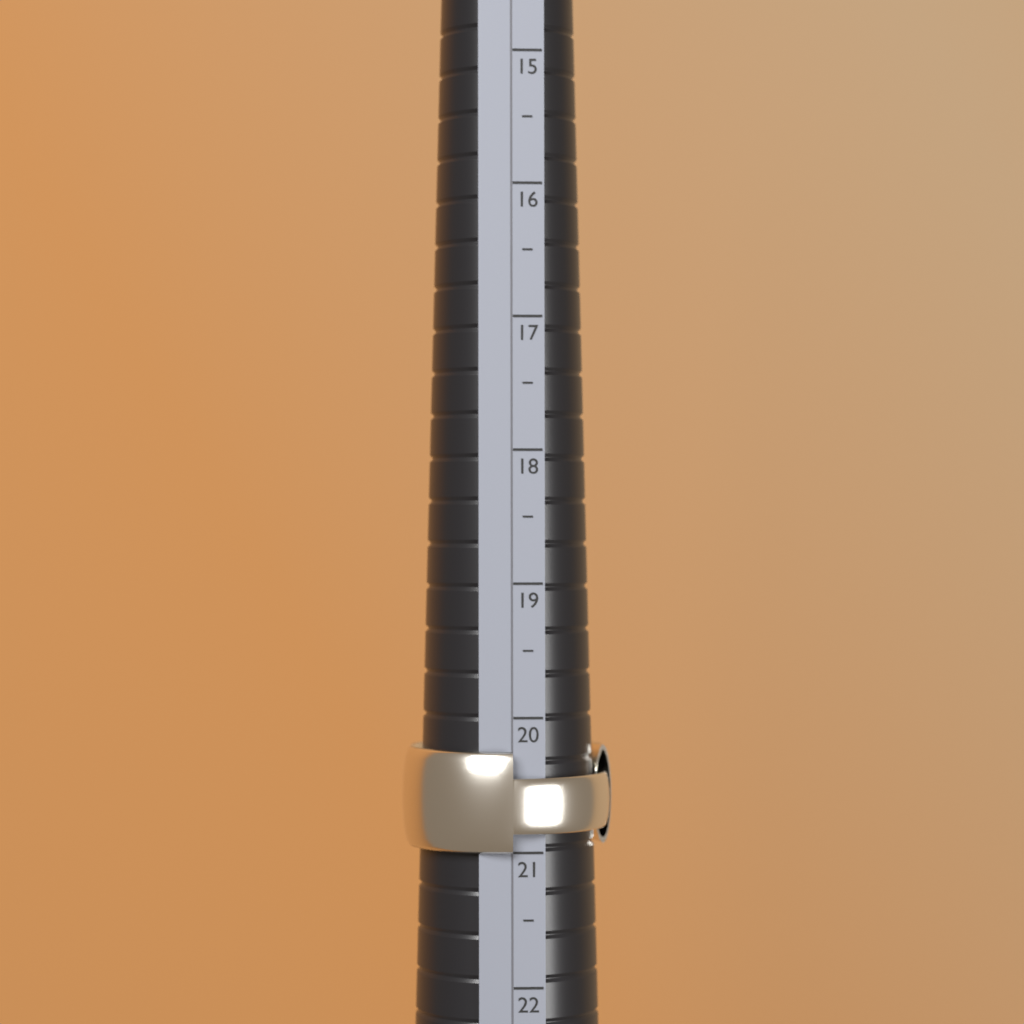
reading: 21.0 (no unit)
